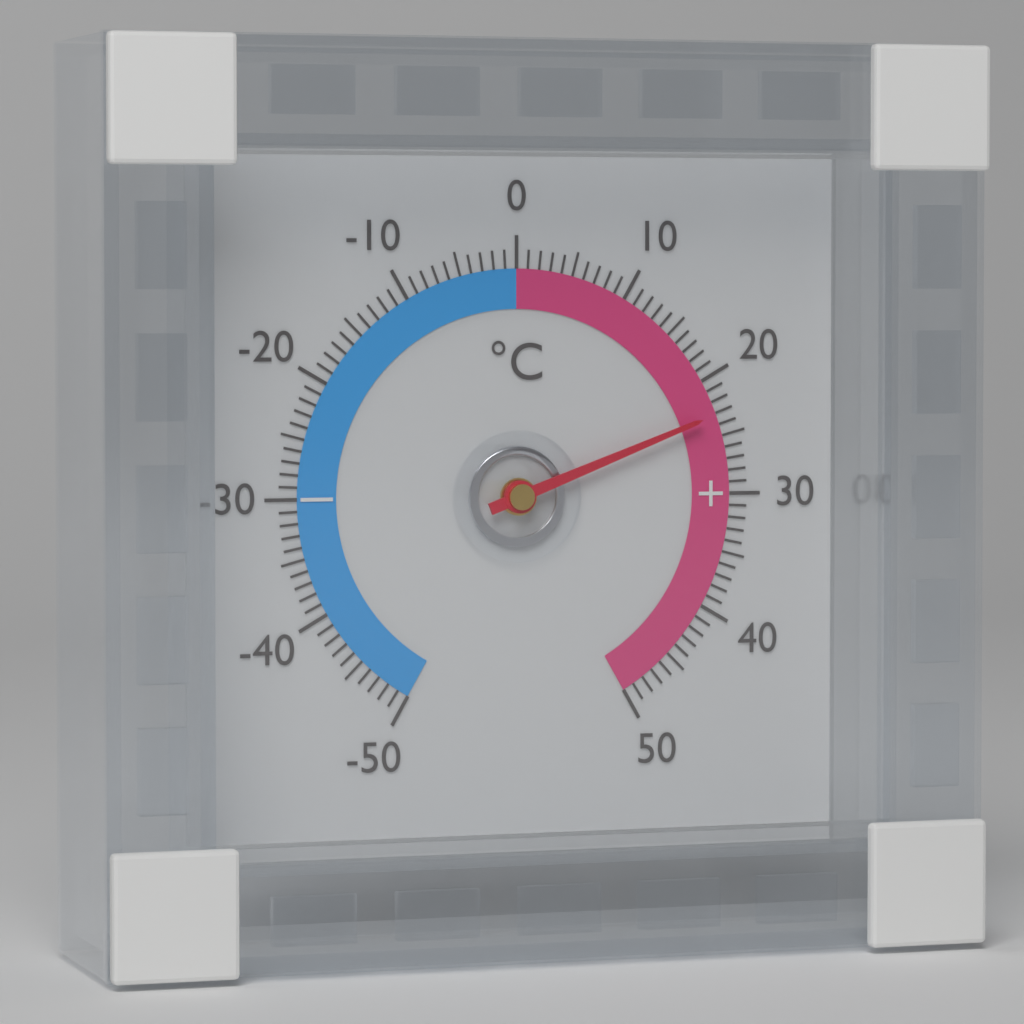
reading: 23 °C
